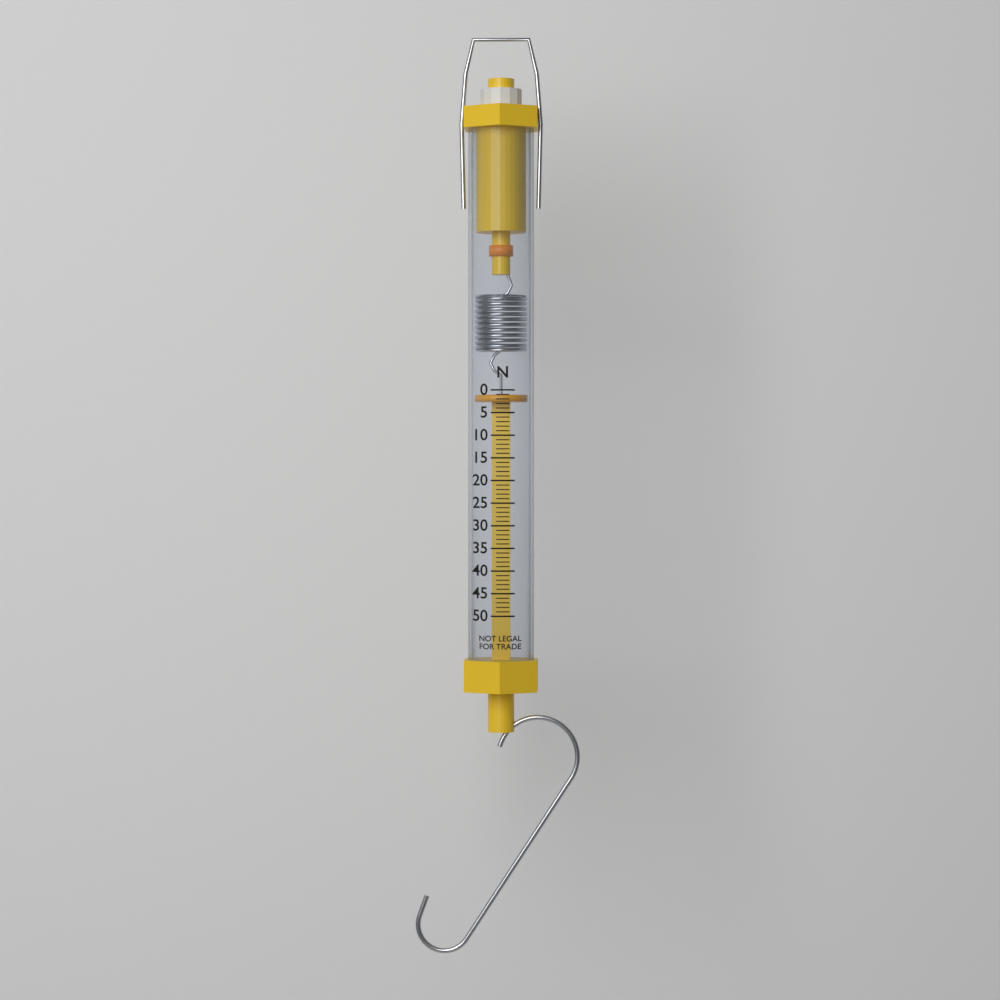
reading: 1 N
